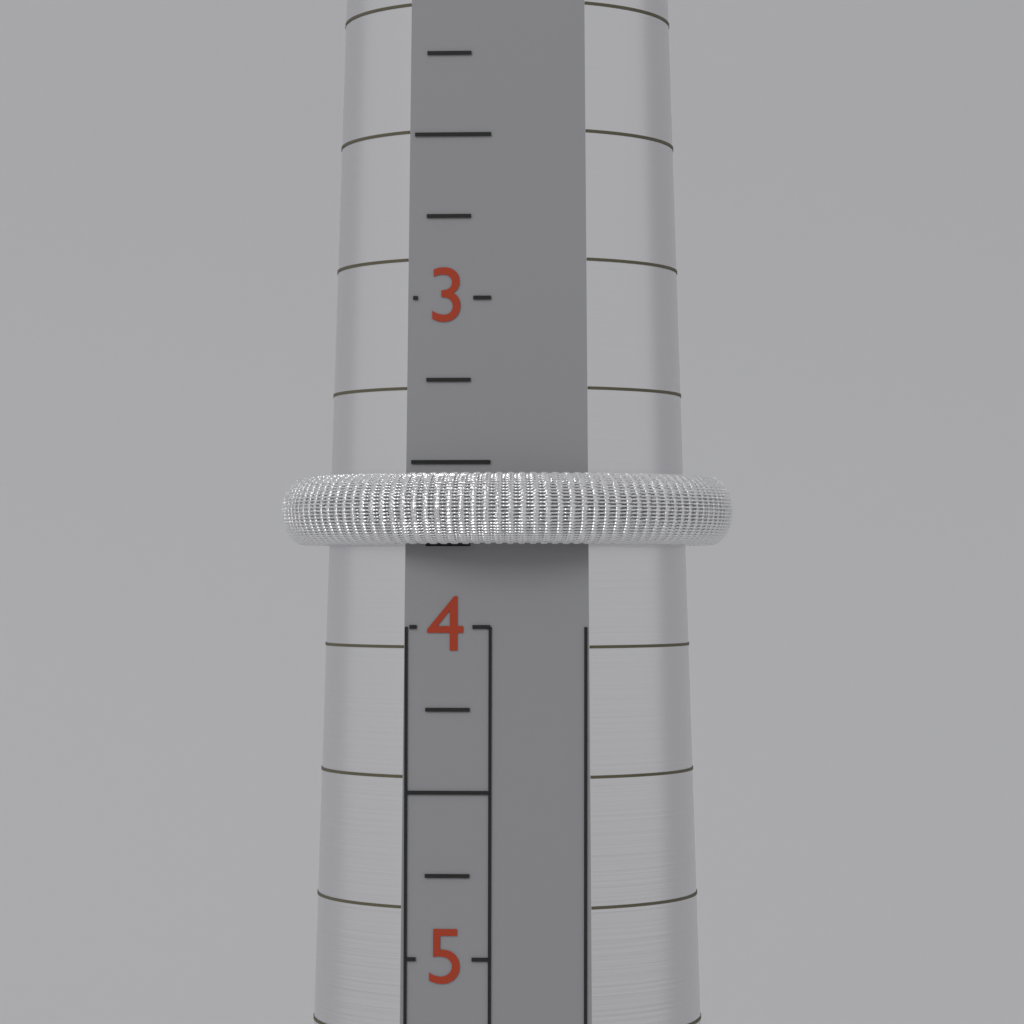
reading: 3.75 (no unit)
